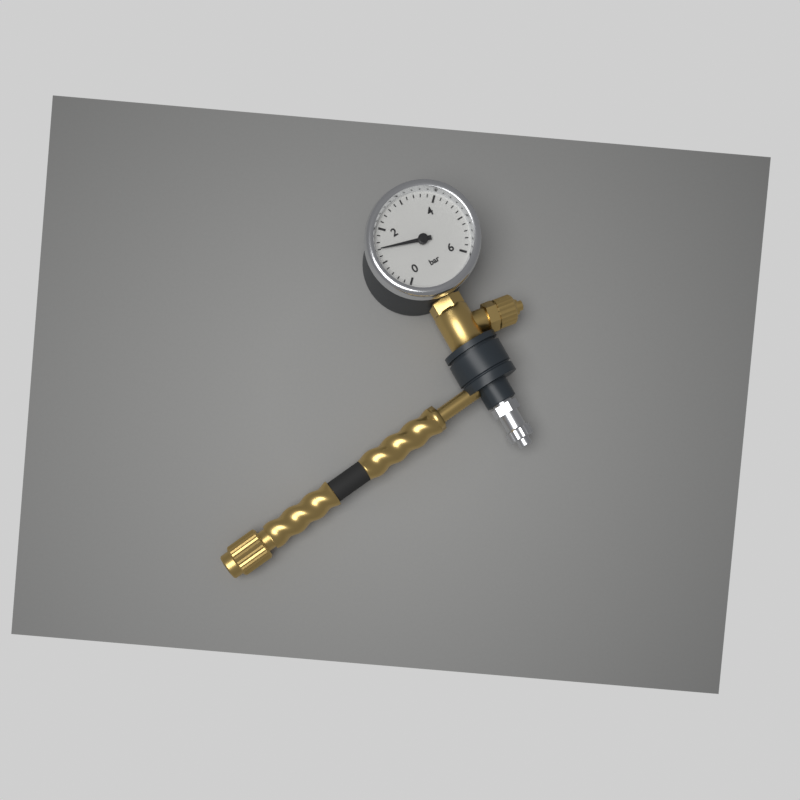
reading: 1.4 bar
